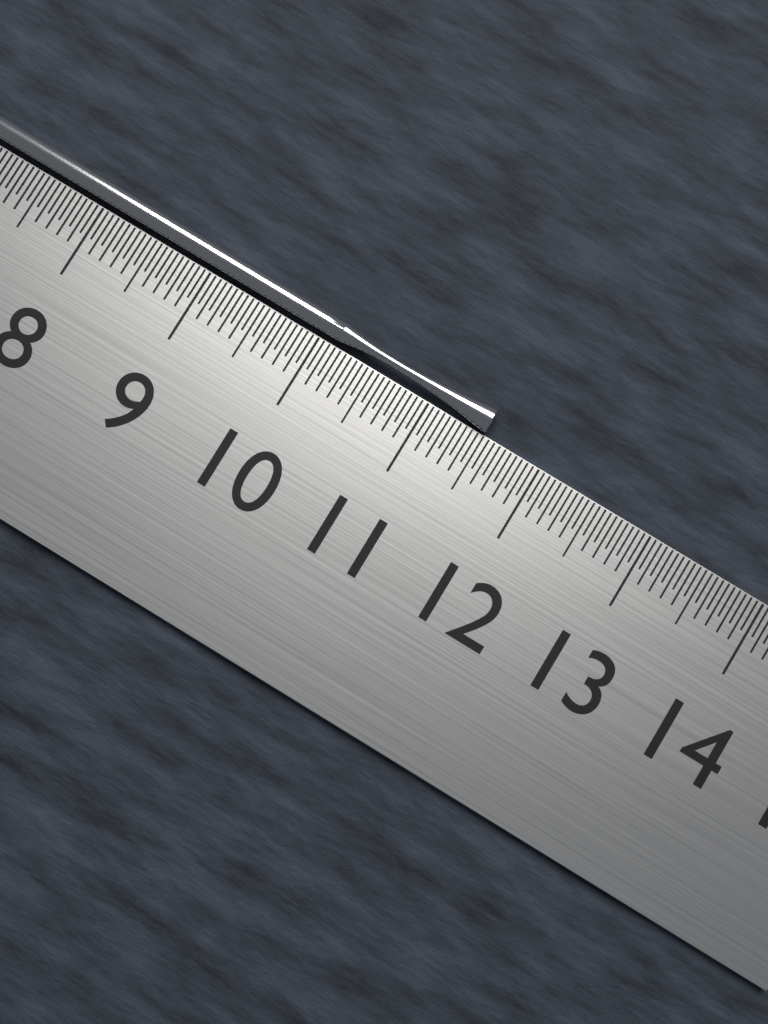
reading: 11.50 cm
